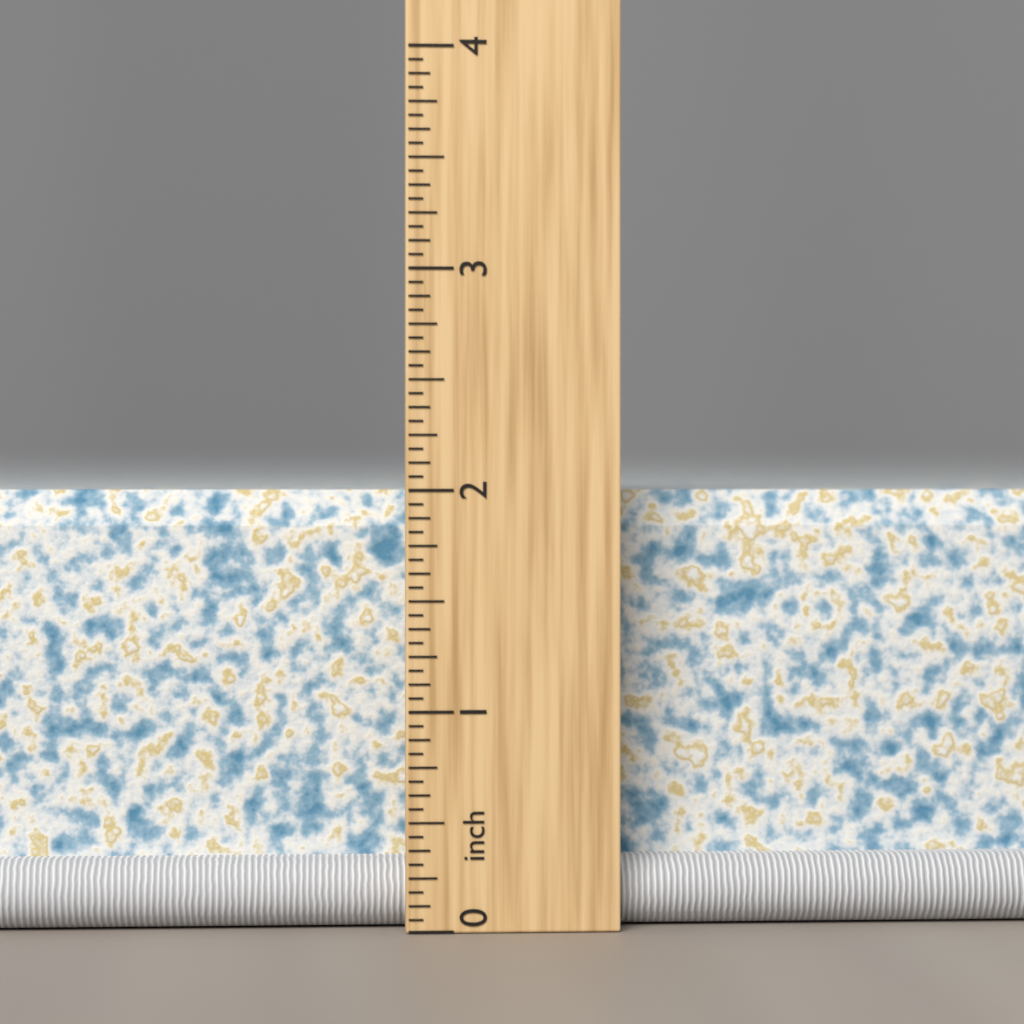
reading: 2.0000 inch
